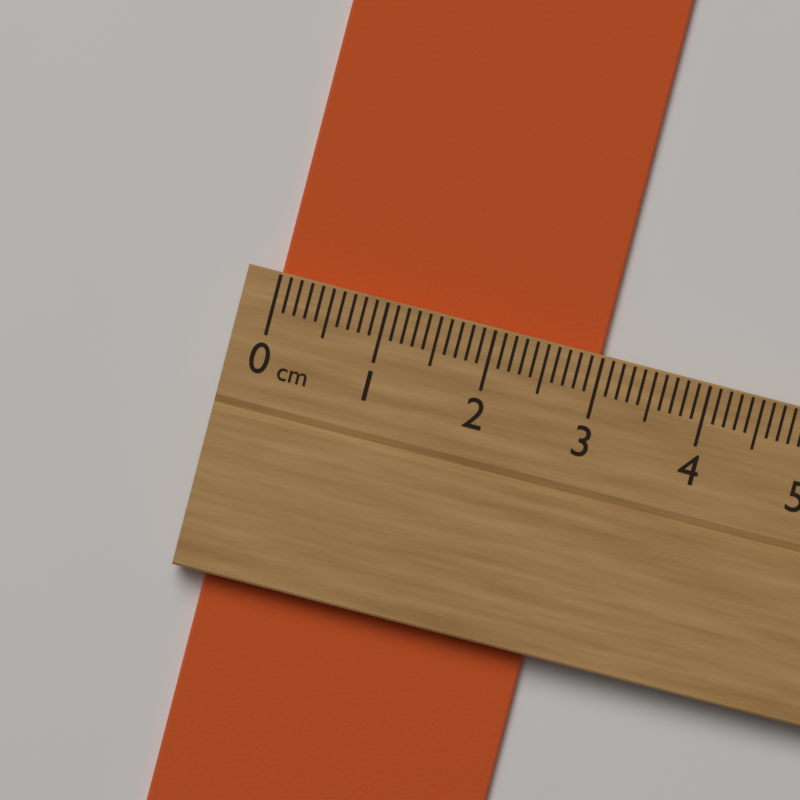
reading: 3.0 cm
